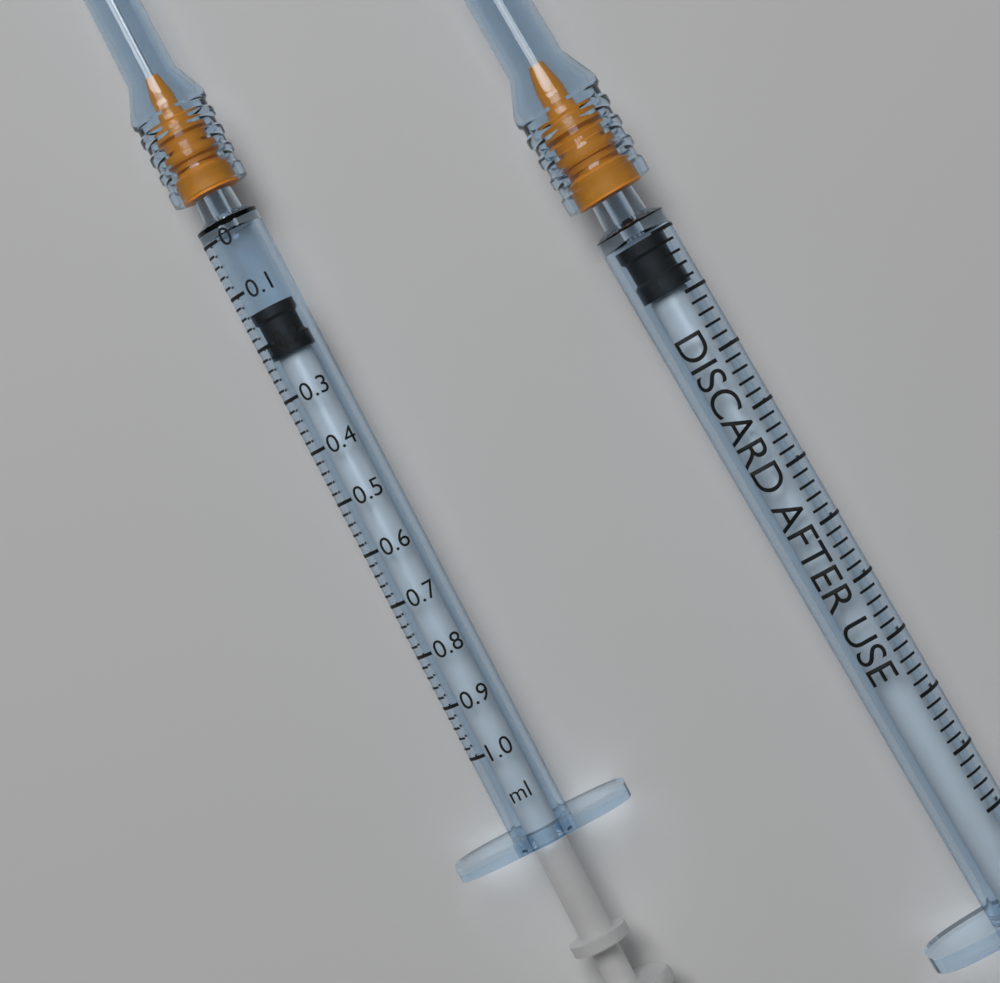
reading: 0.14 ml
